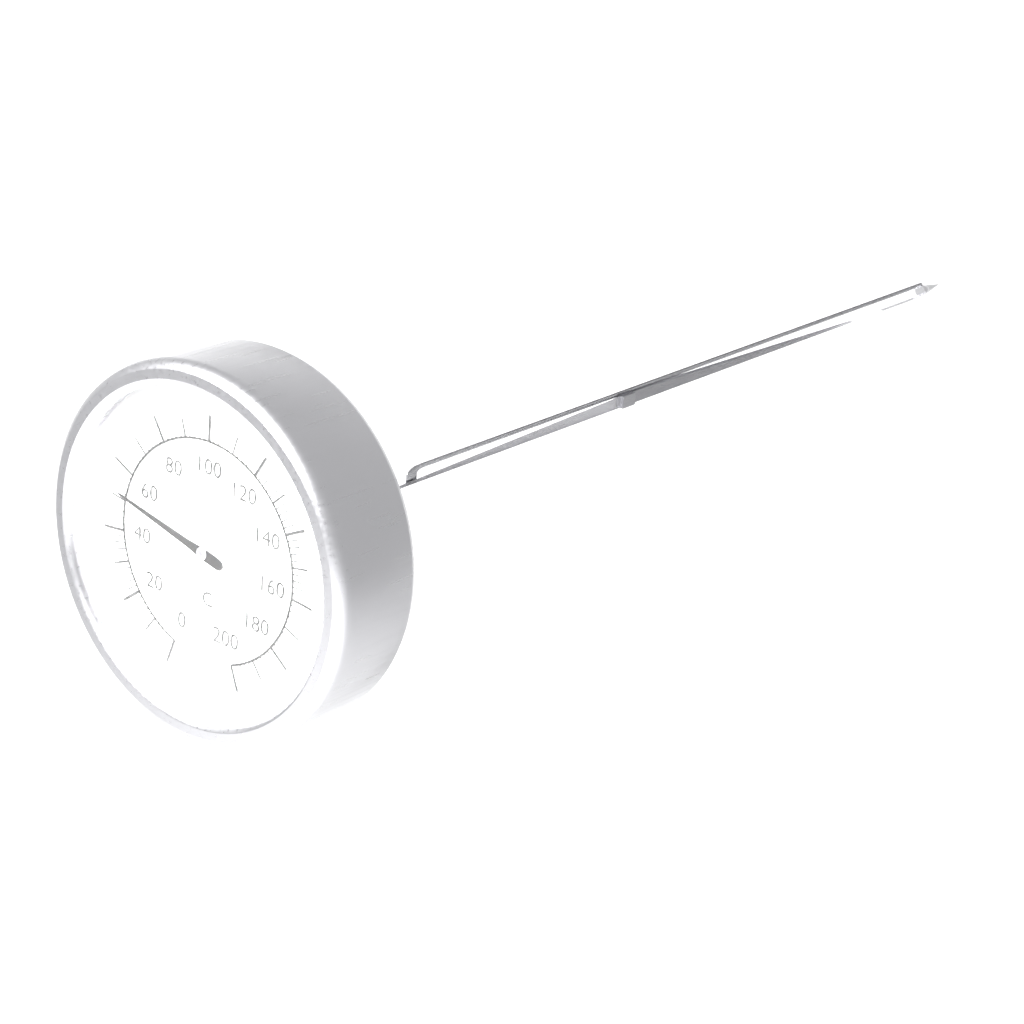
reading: 52 °C
